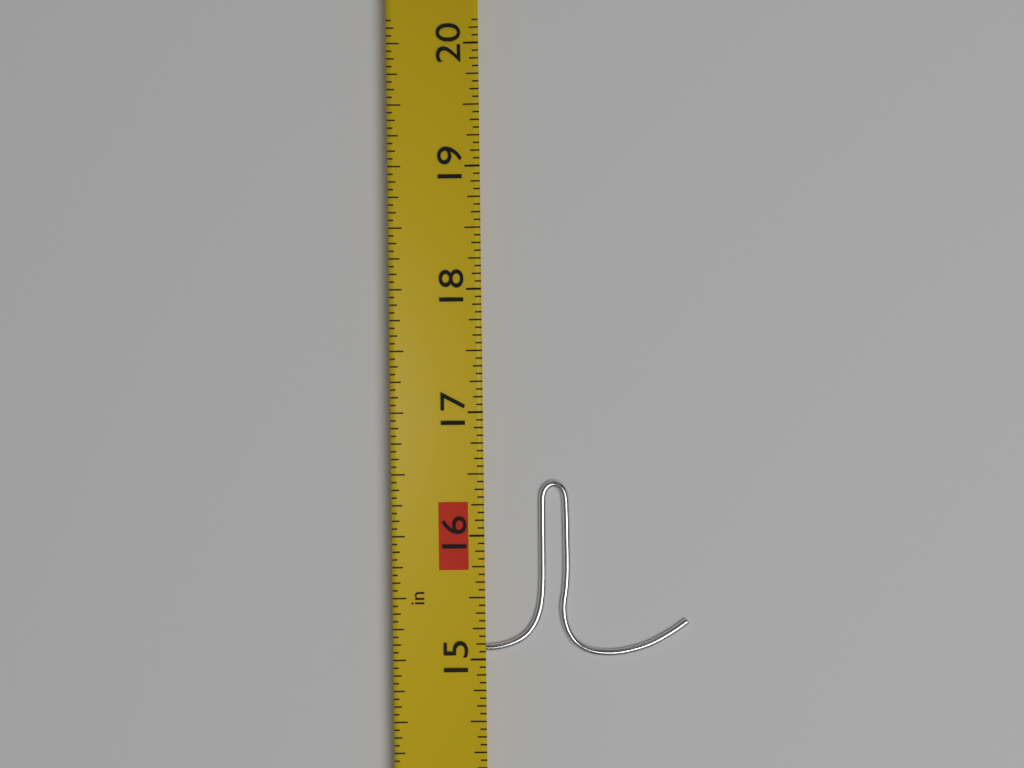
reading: 16.4375 in
